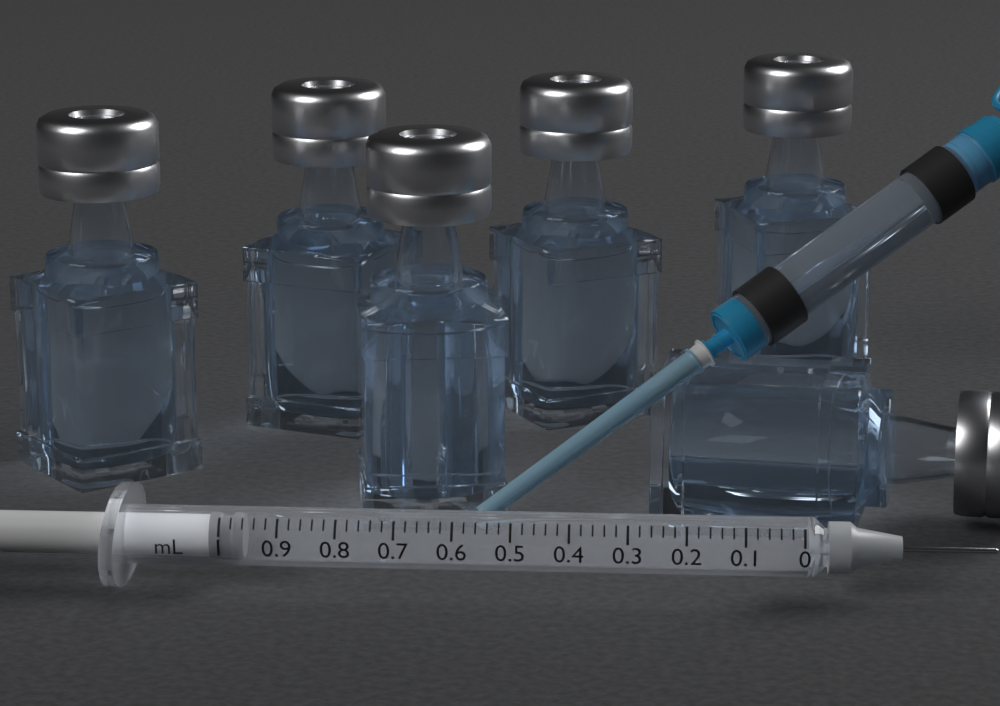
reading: 0.96 mL
